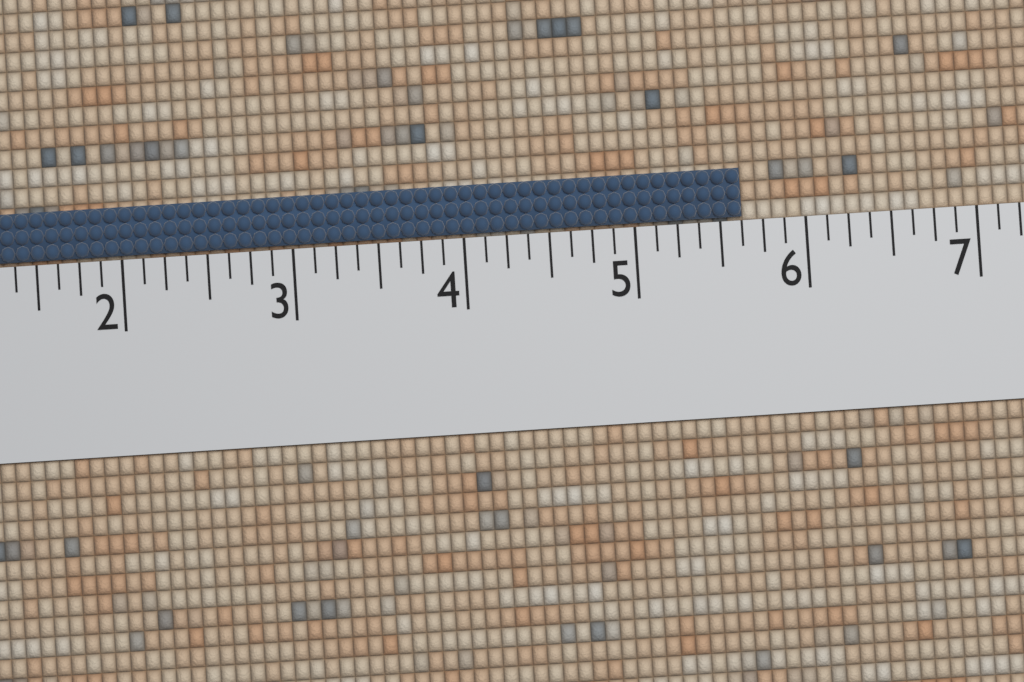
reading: 5.625 (no unit)
